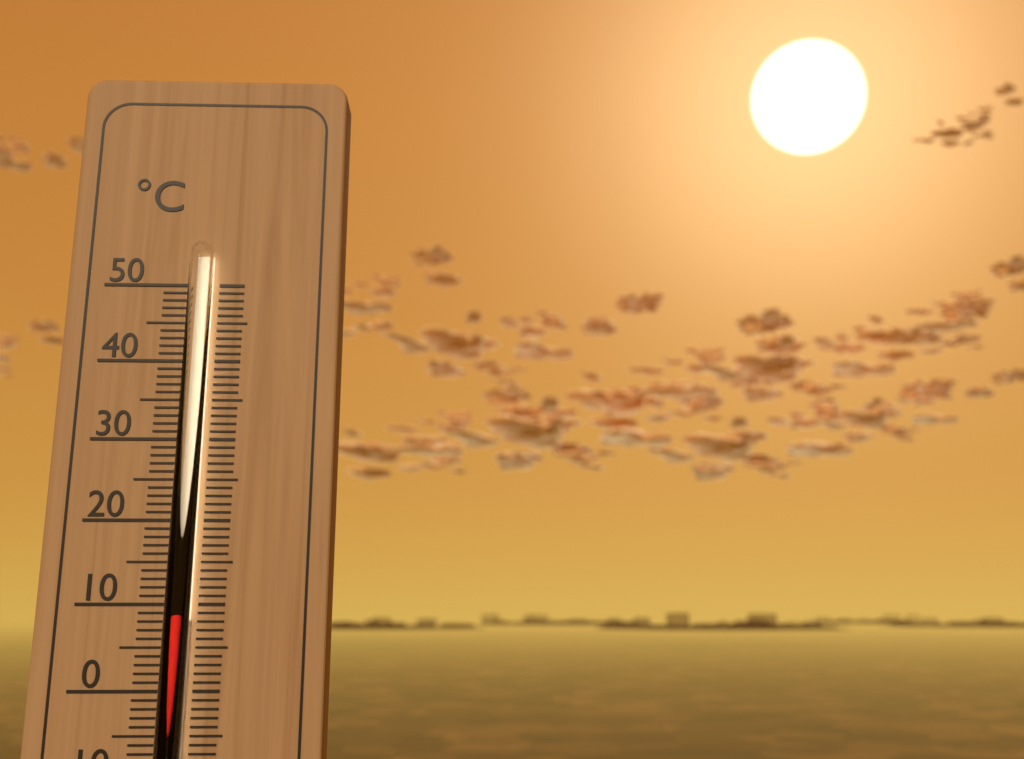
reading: 9 °C
